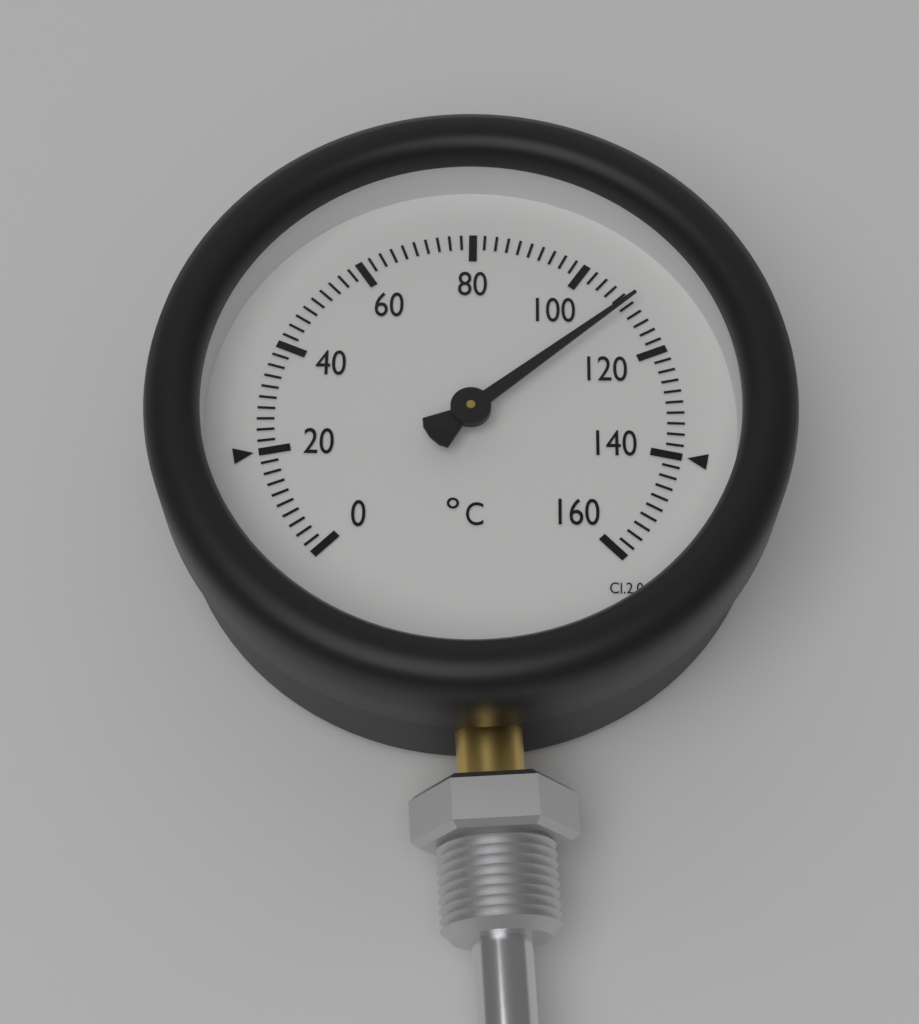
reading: 110 °C
